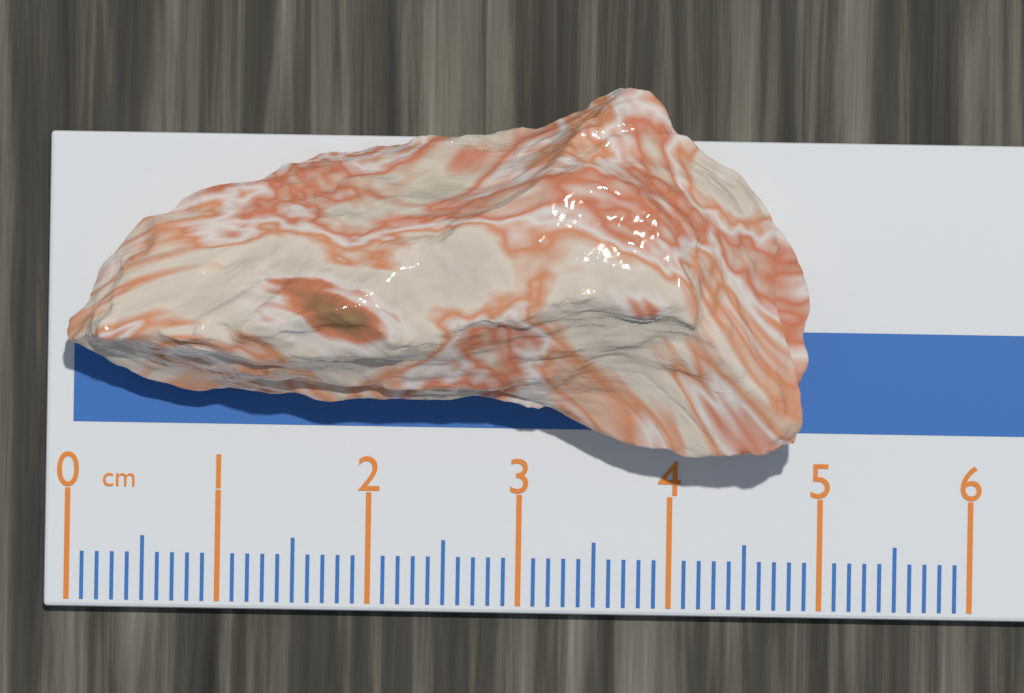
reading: 4.9 cm
